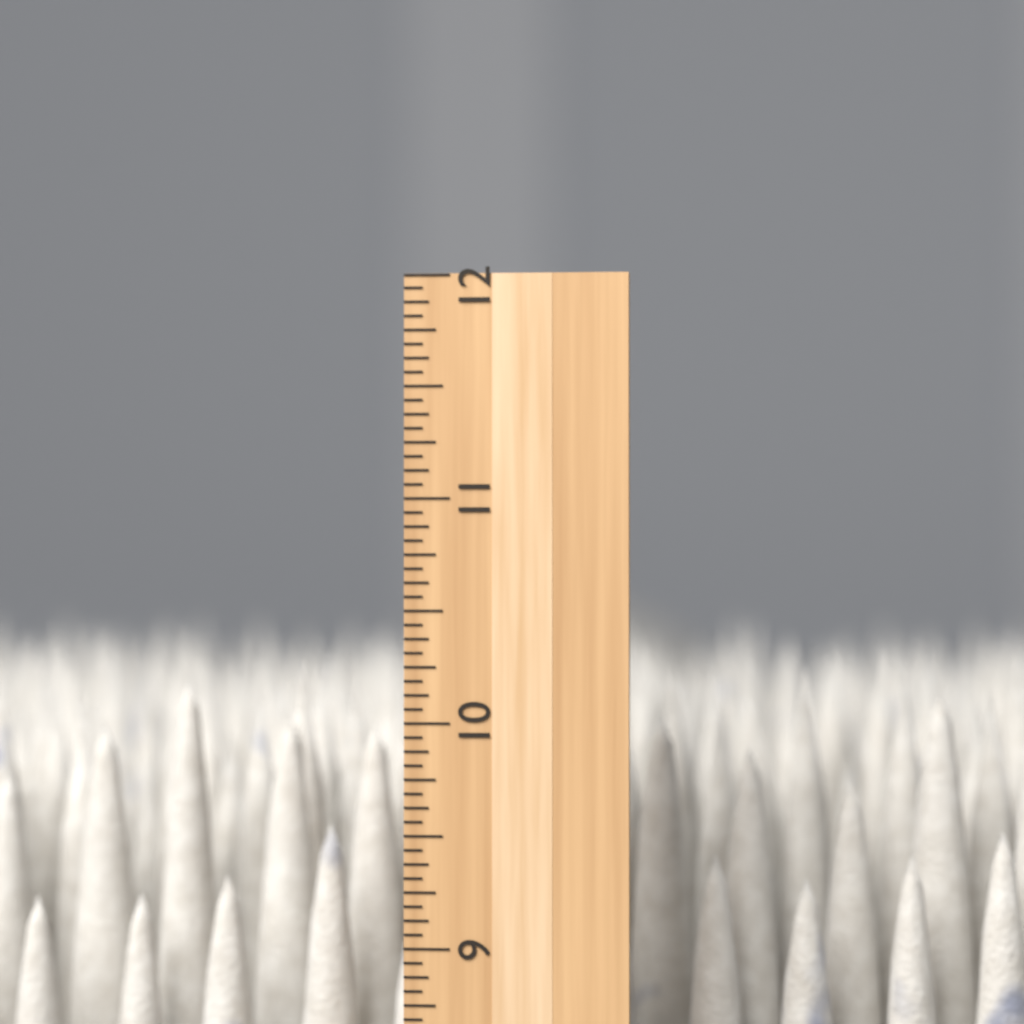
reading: 10.2500 inch
